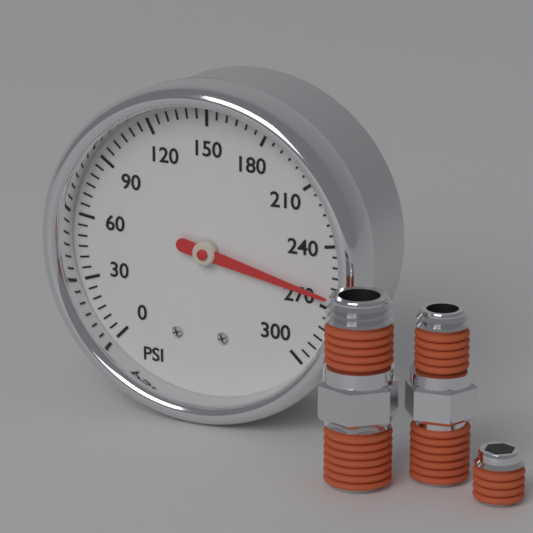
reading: 265 psi
